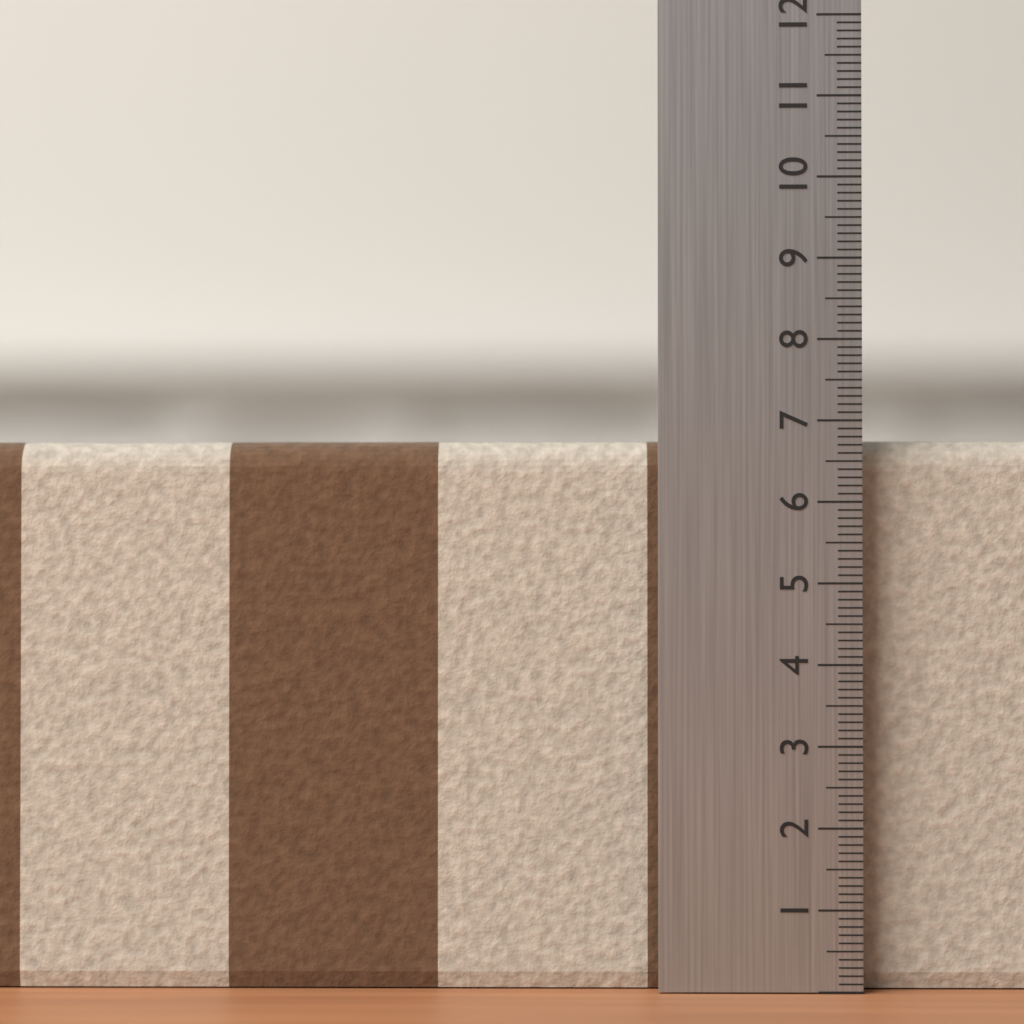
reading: 6.8 (no unit)
